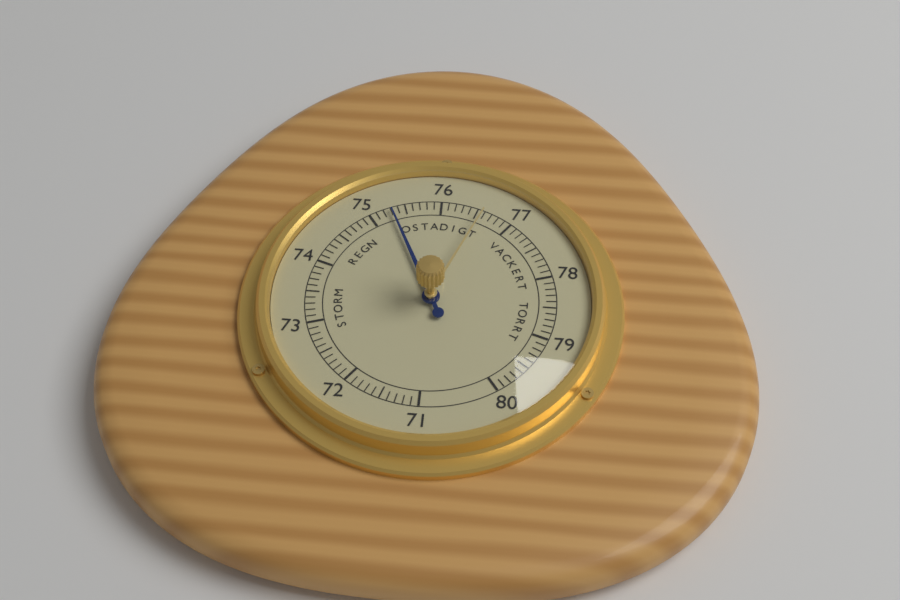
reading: 75.3 (no unit)
